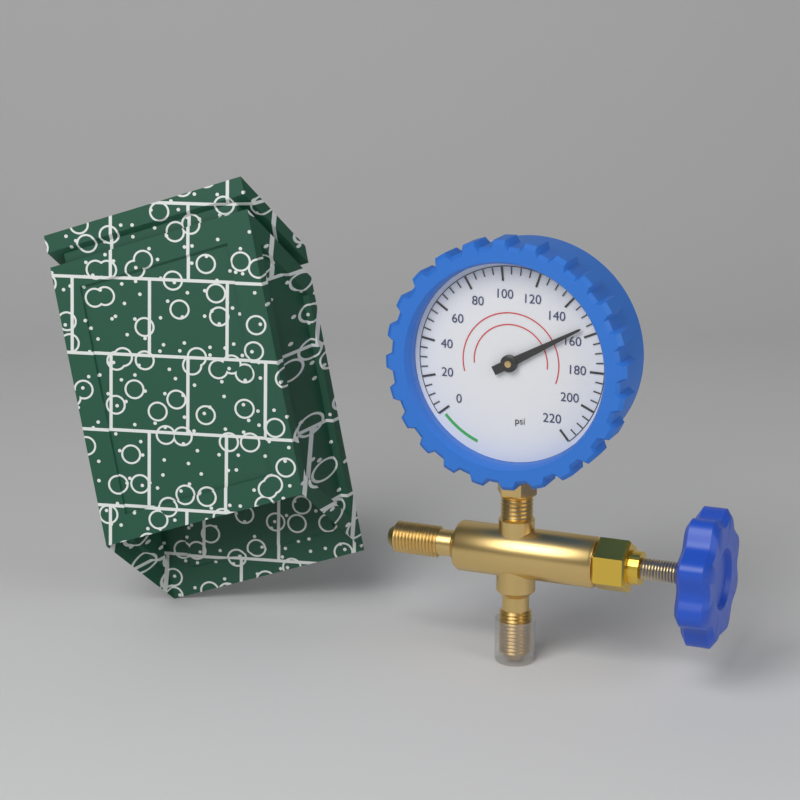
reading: 155 psi
